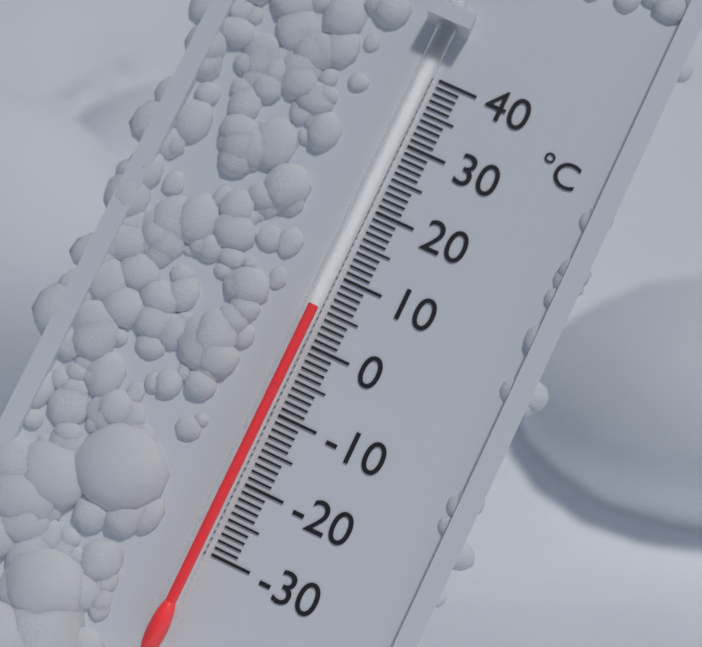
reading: 5 °C
